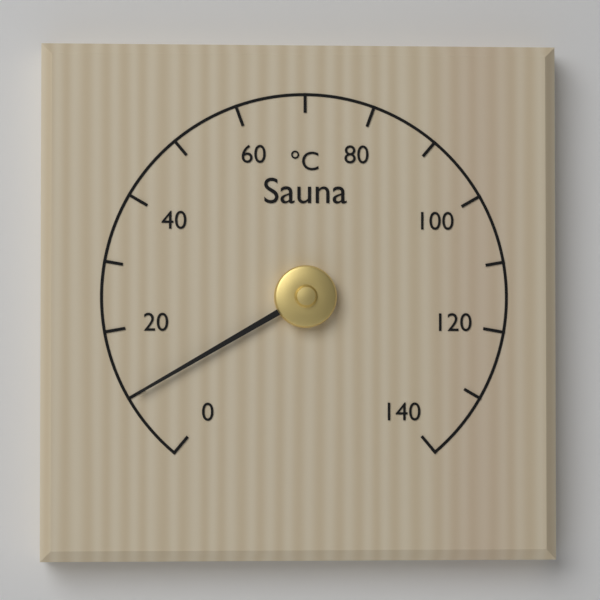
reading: 10 °C
